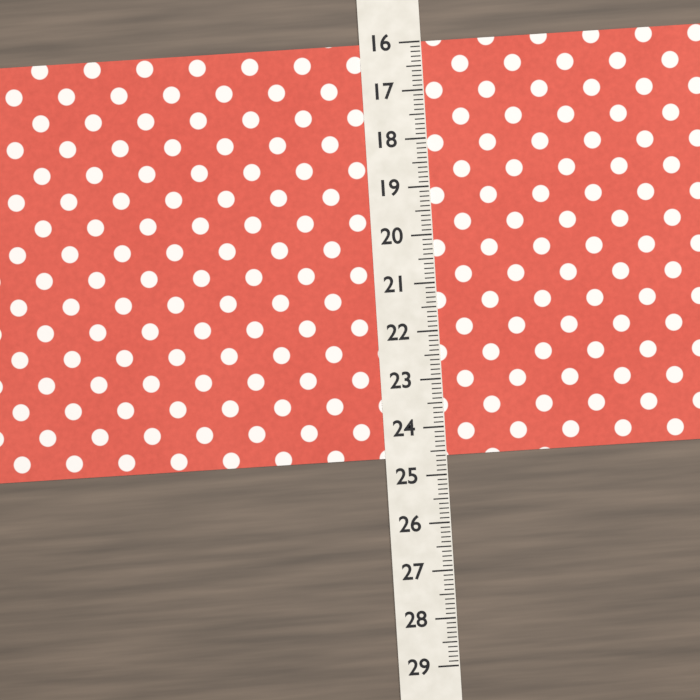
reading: 24.6 (no unit)
